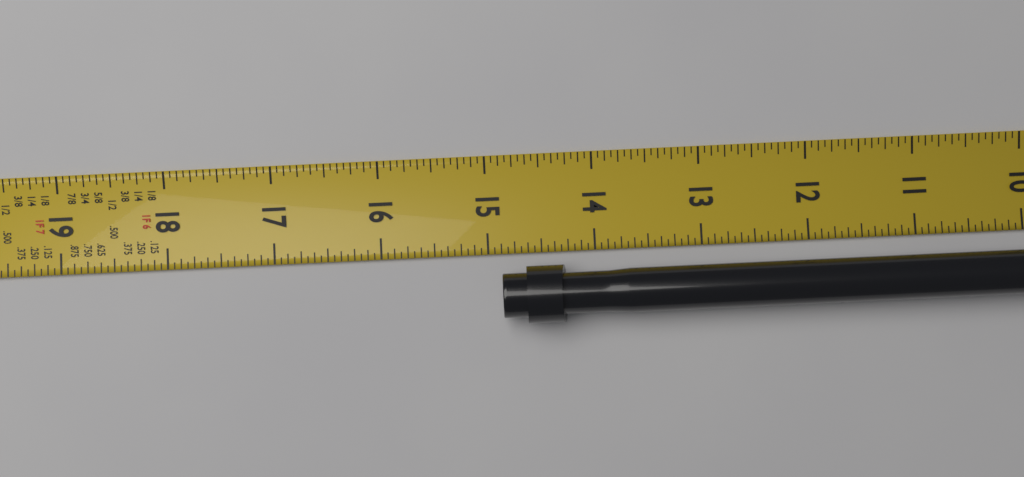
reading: 14.8750 in
